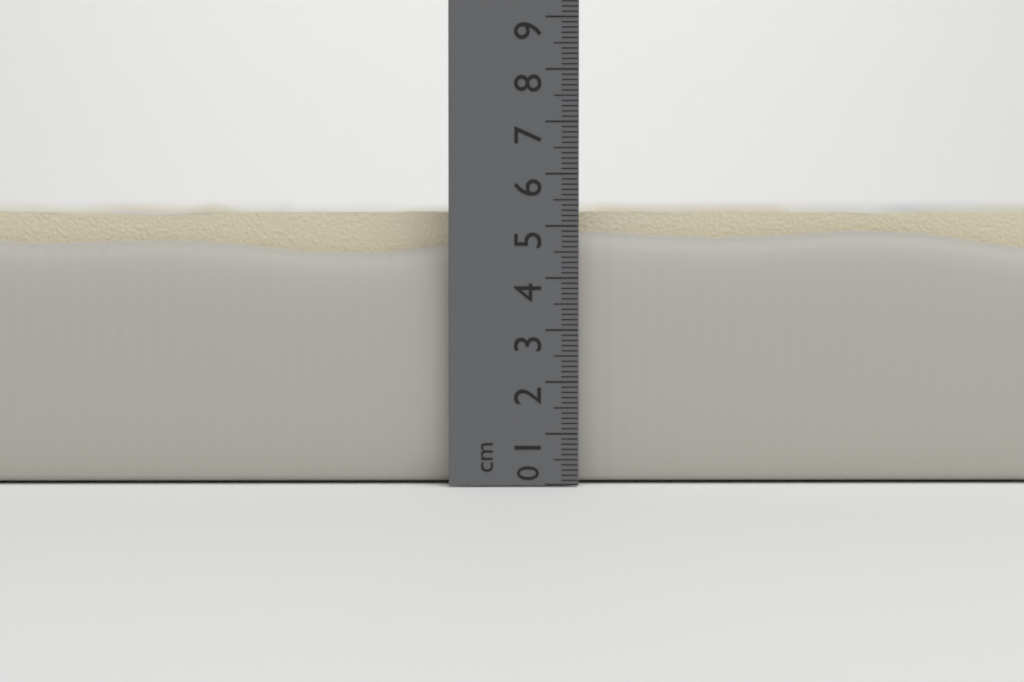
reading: 5.5 cm
